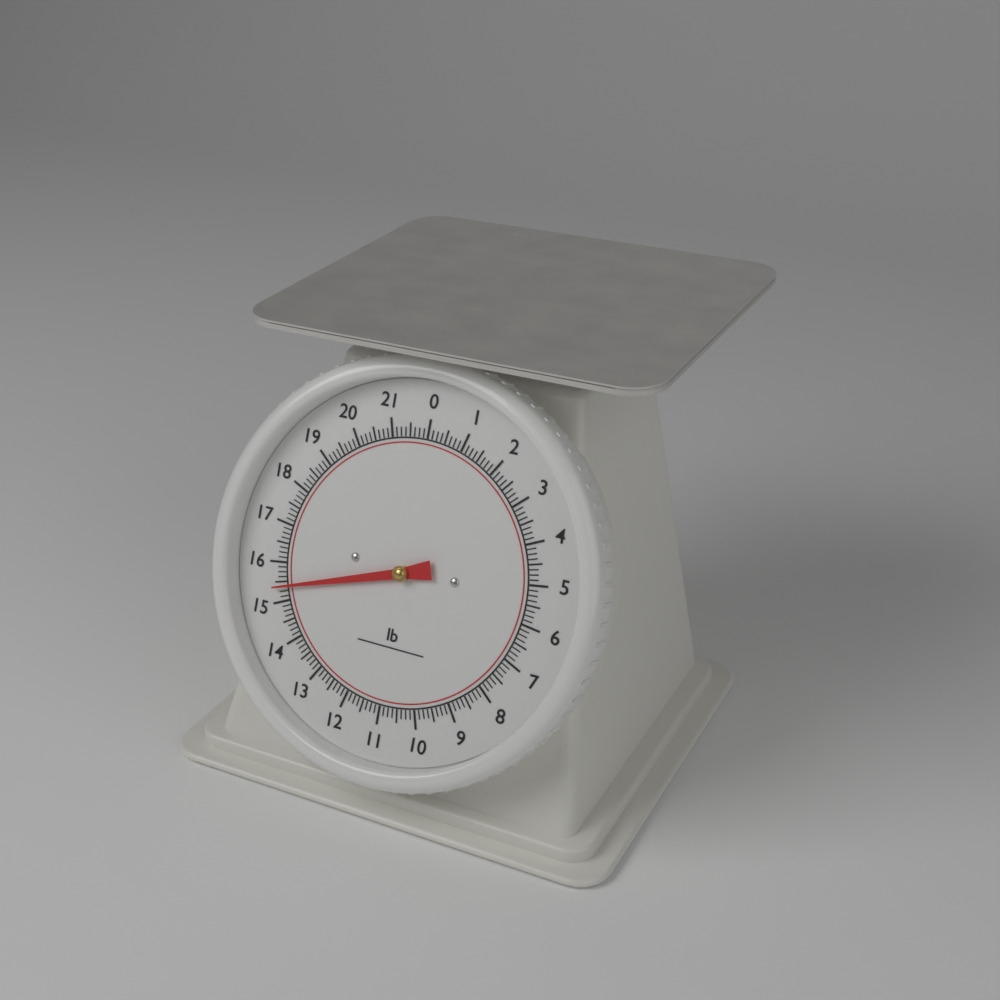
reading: 15.375 lb
